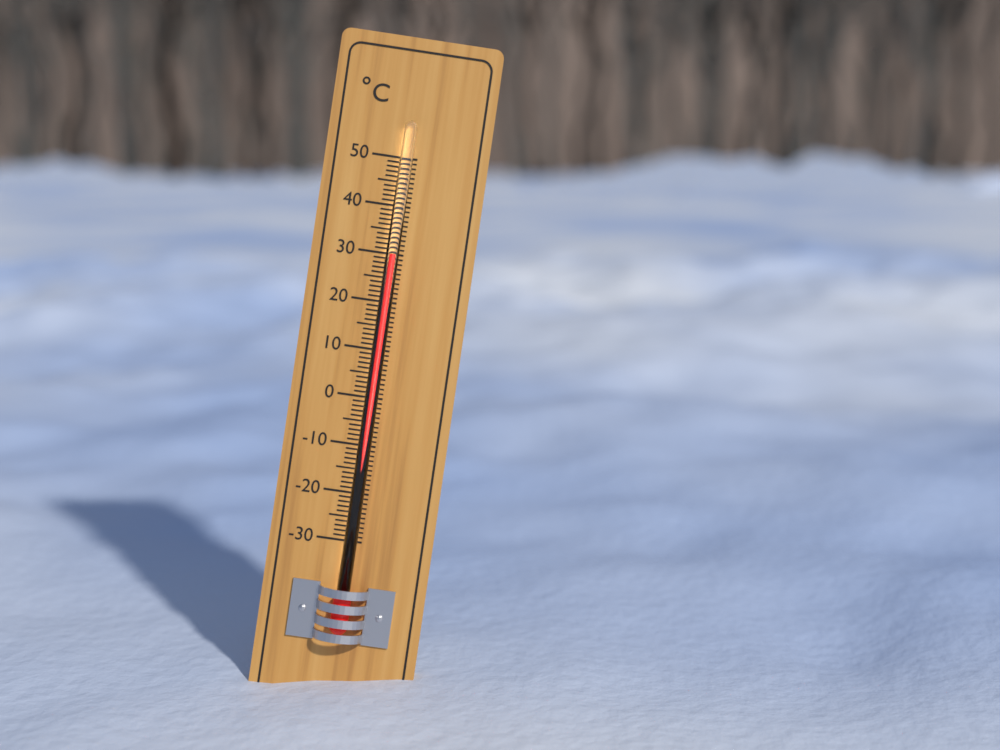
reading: 30 °C
